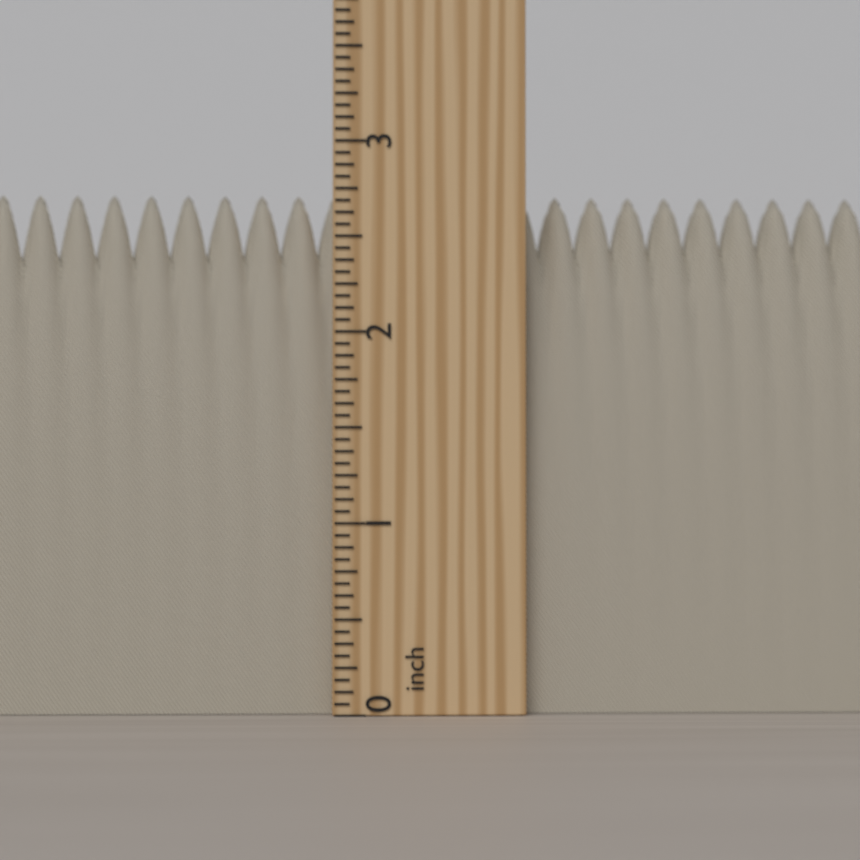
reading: 2.7500 inch
